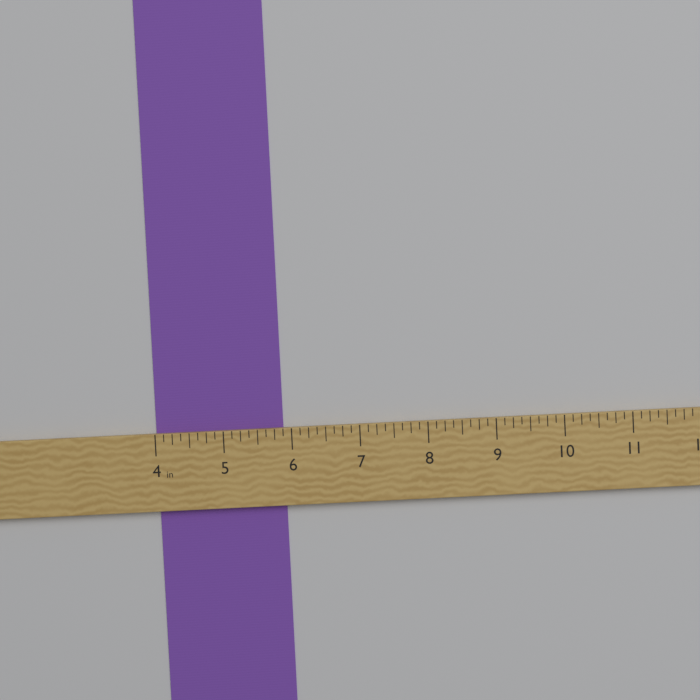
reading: 5.875 in
